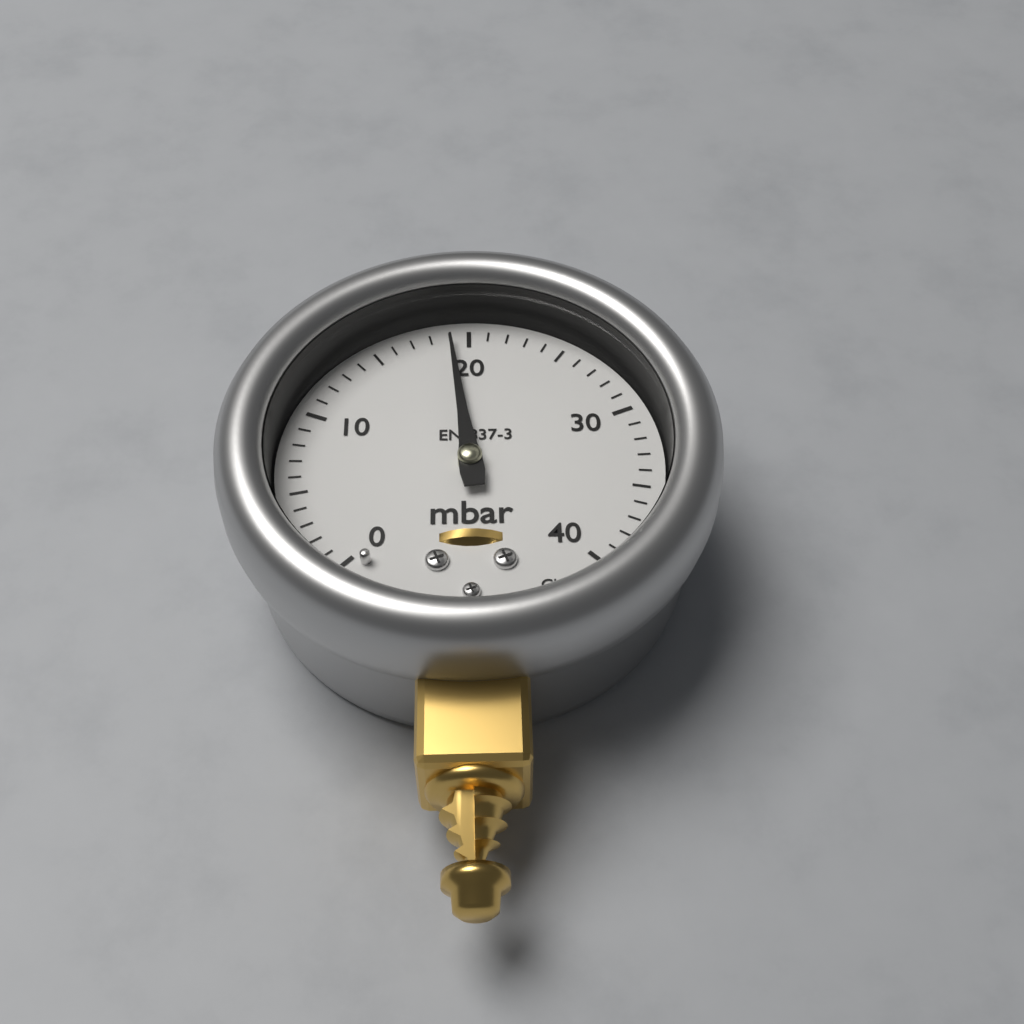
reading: 19 mbar
